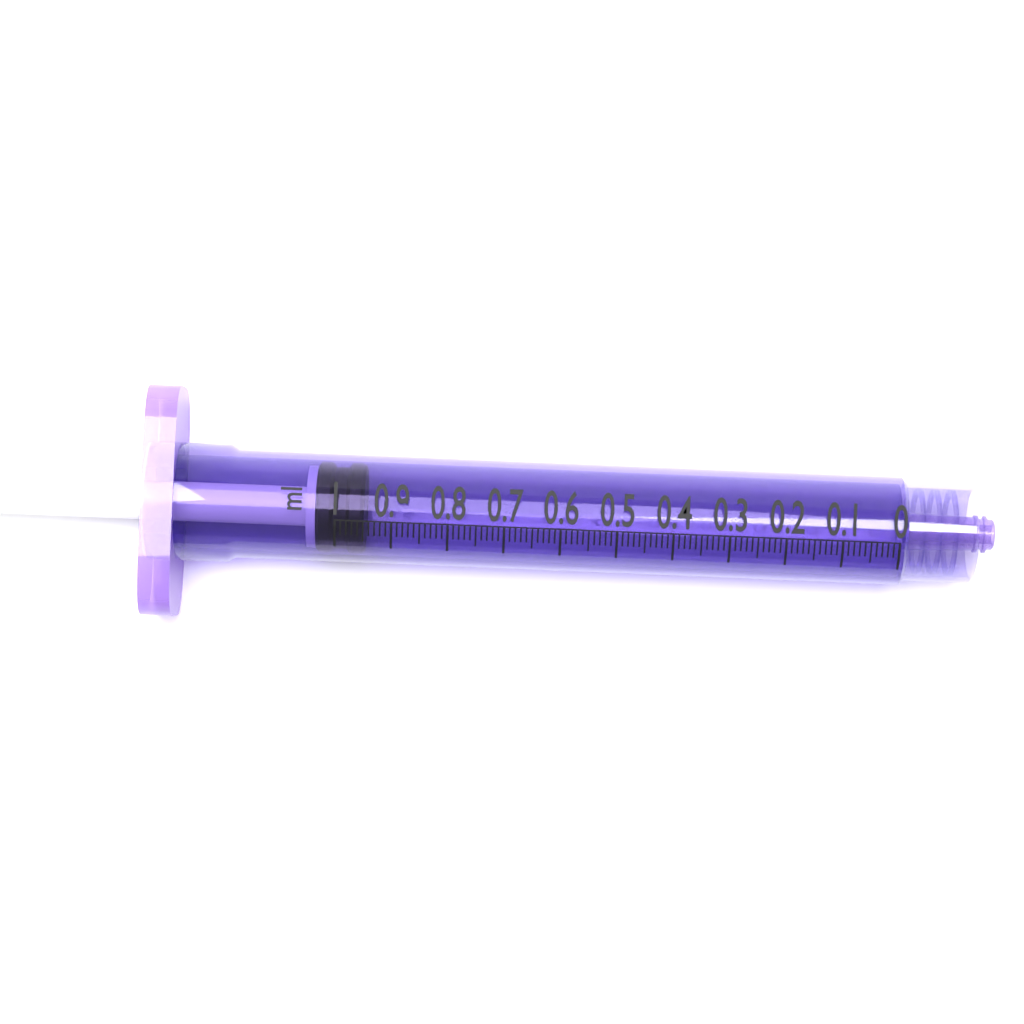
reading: 0.95 ml
